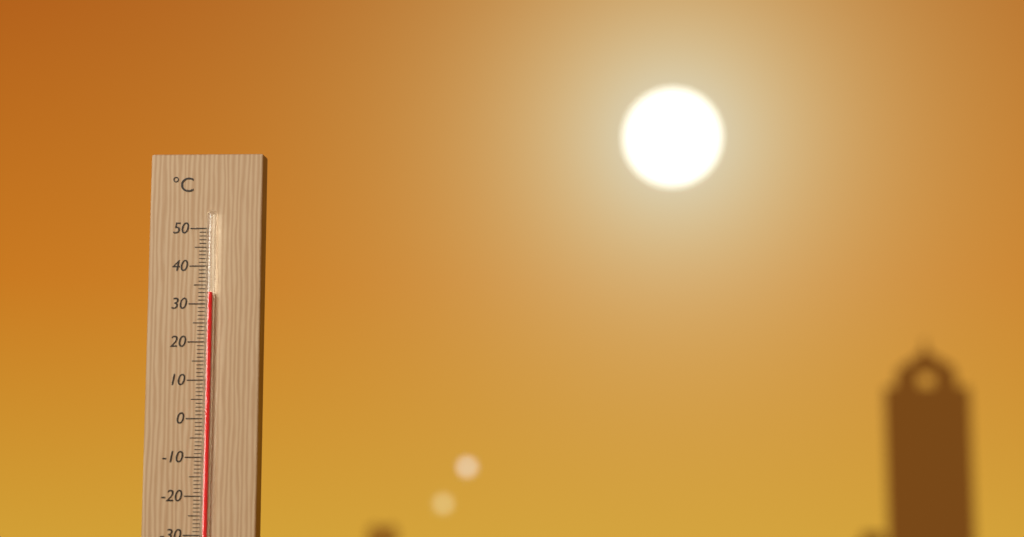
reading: 33 °C
